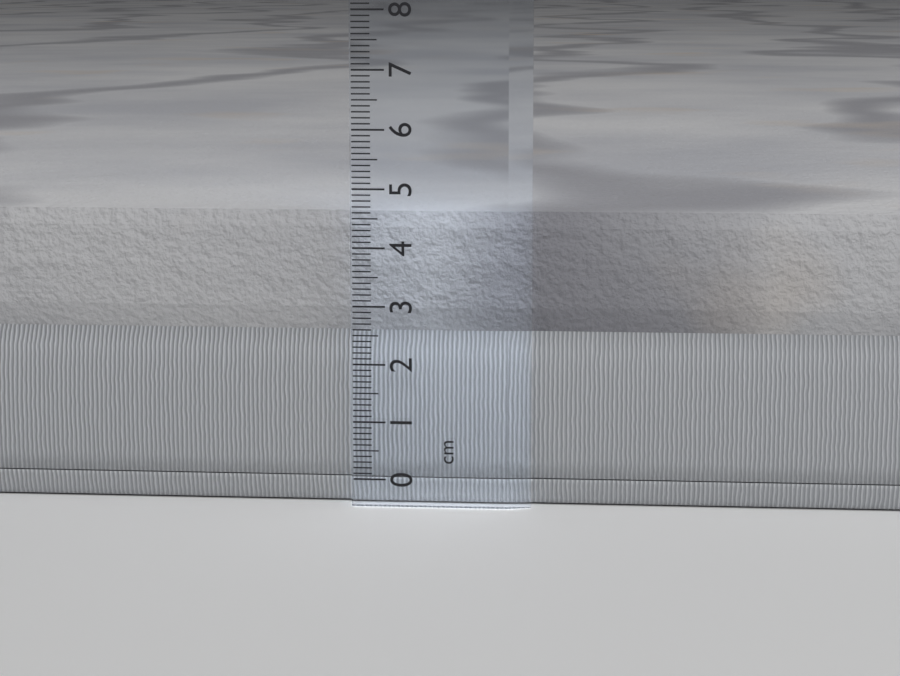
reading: 4.6 cm
